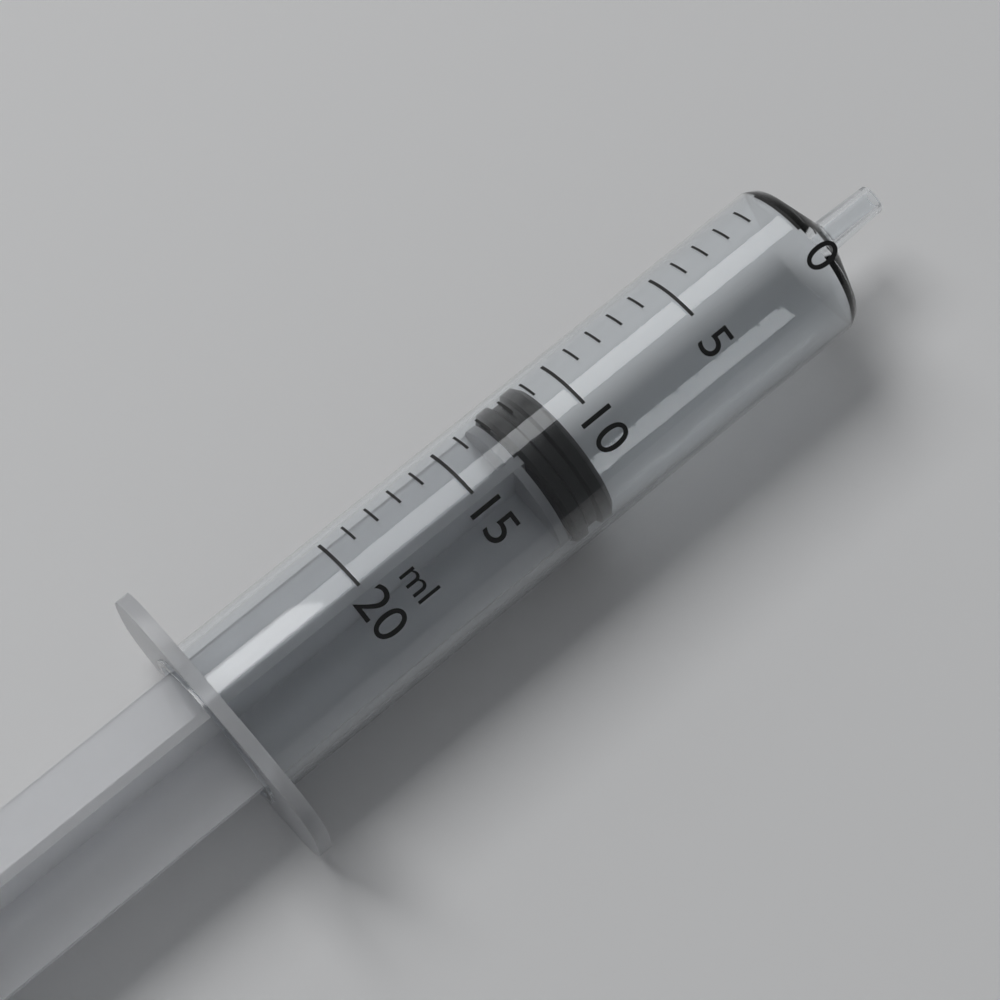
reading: 11 ml
